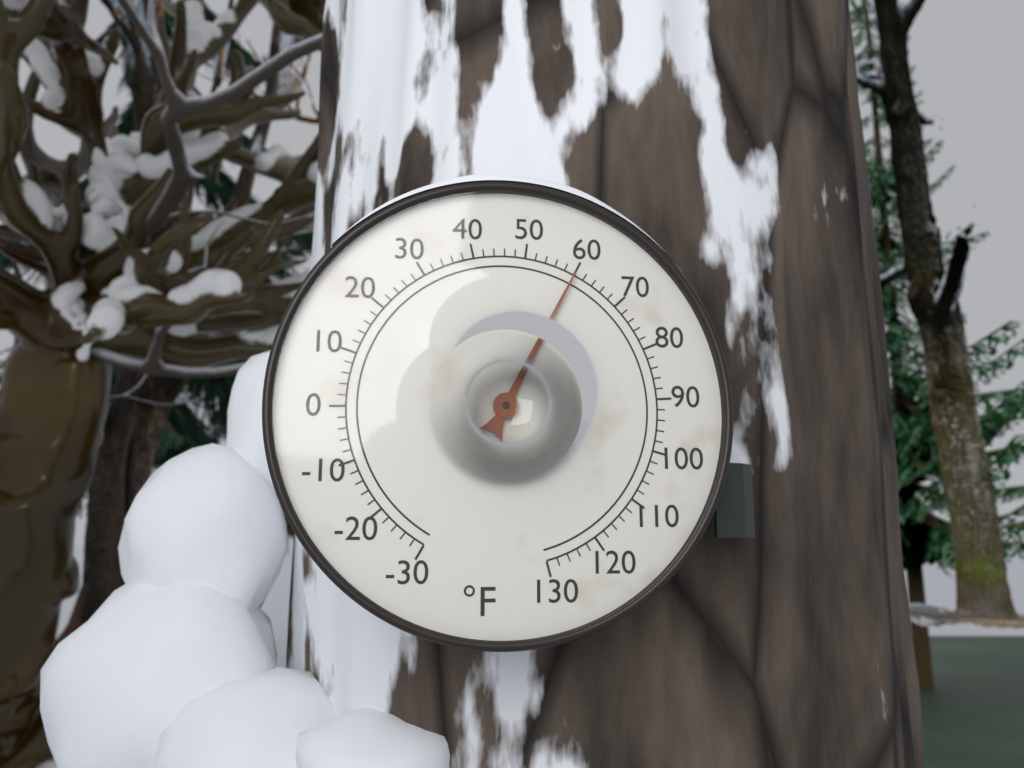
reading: 60 °F
